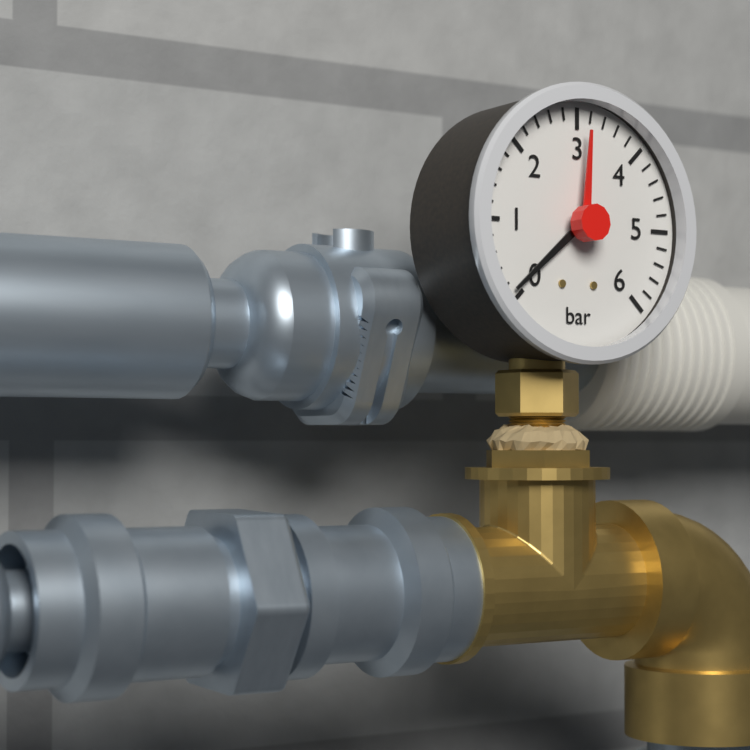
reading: 0.1 bar
